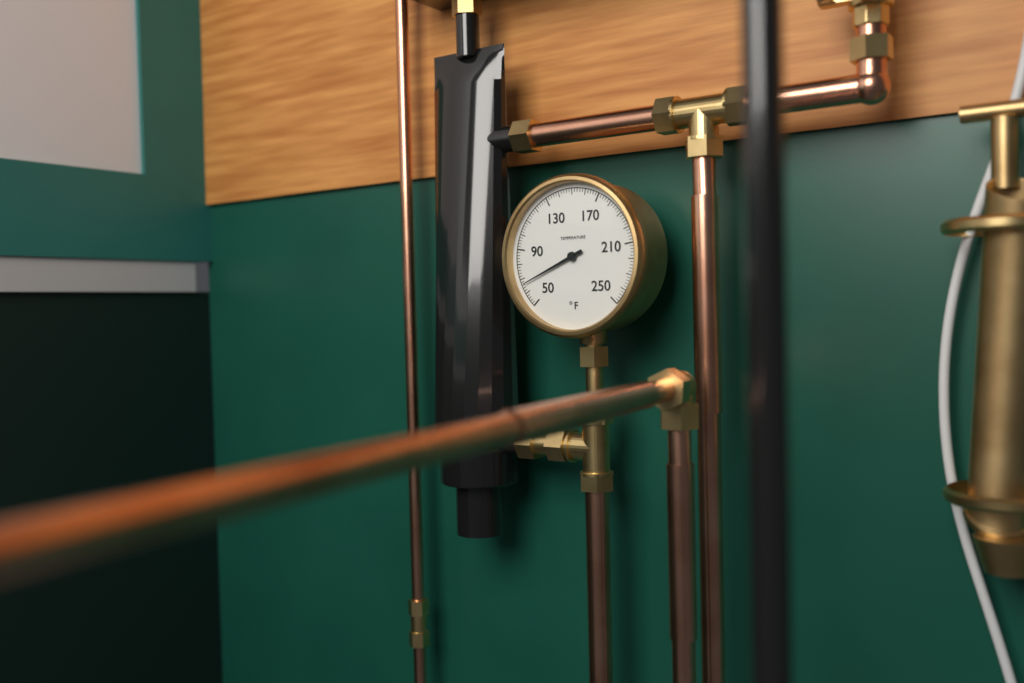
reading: 66 °F
